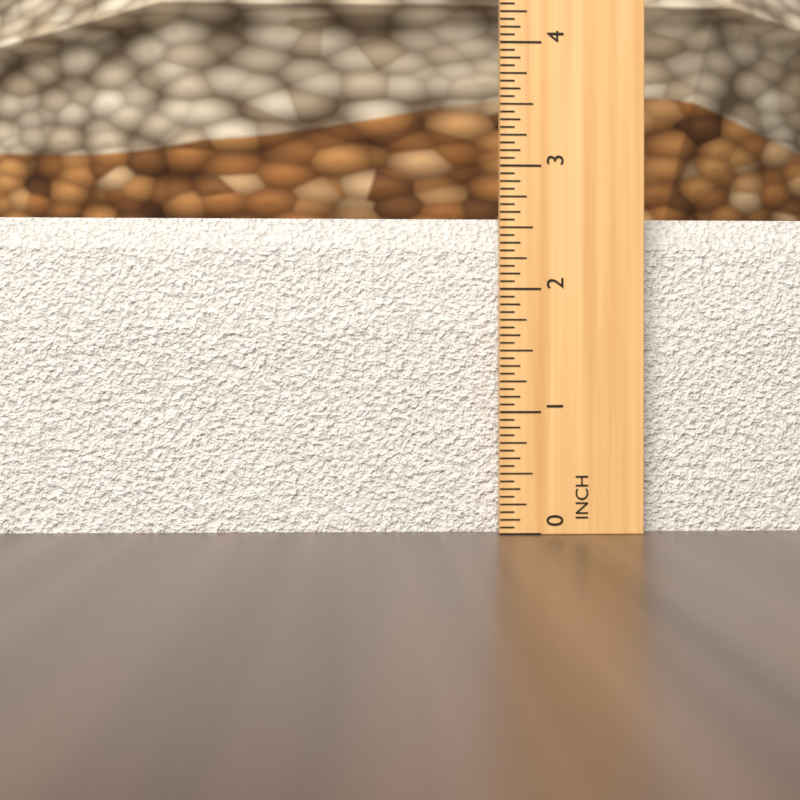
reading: 2.6250 in
